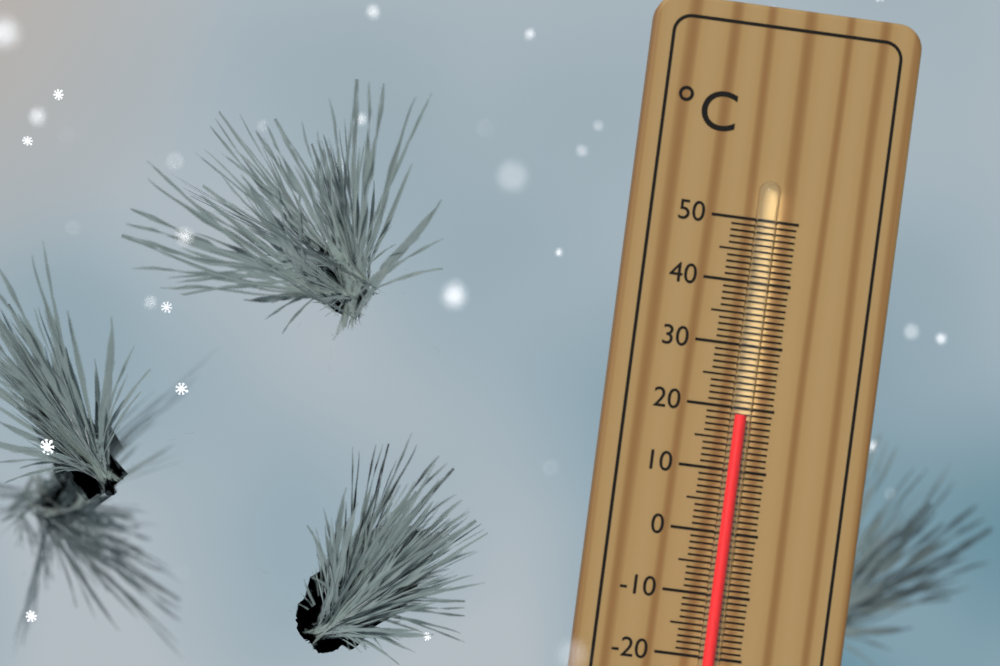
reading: 19 °C
